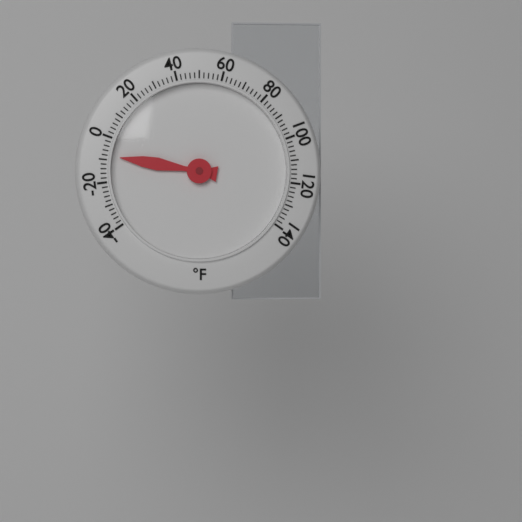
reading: -8 °F
